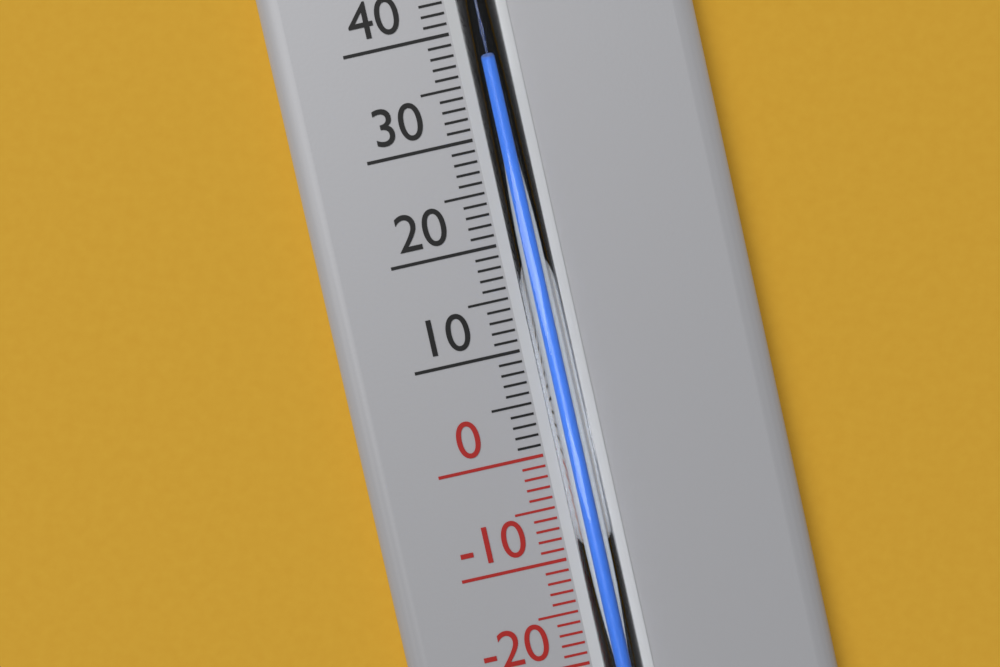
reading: 36 °C
